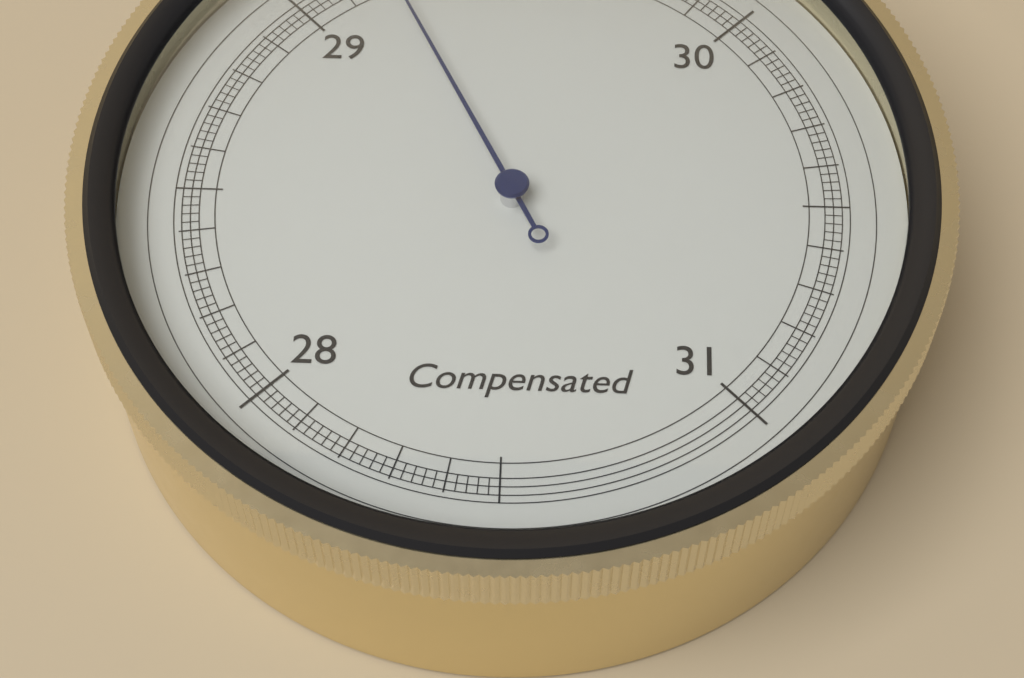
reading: 29.20 inHg
